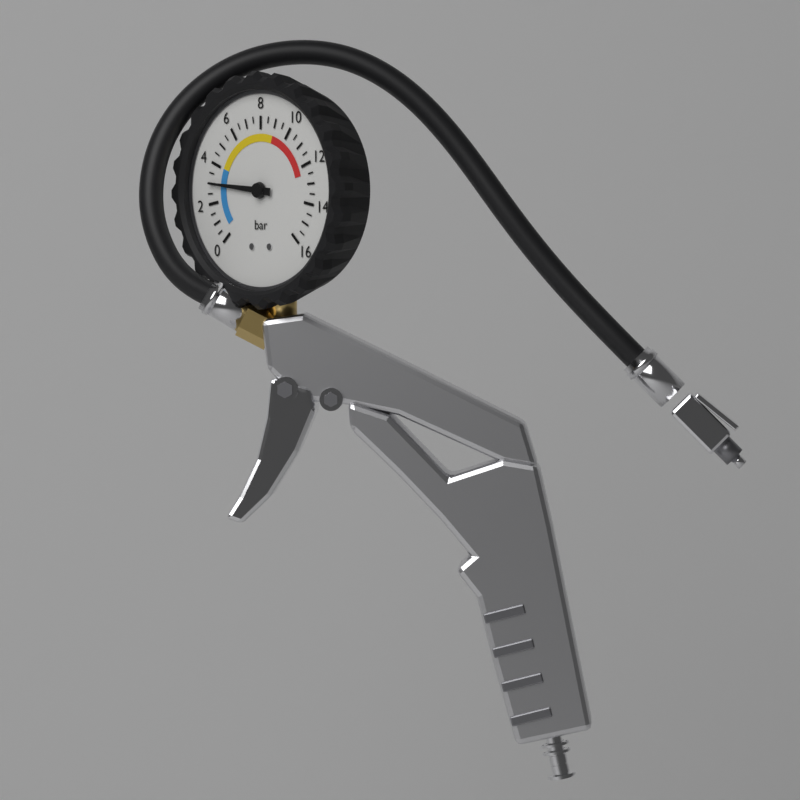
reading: 3.0 bar
